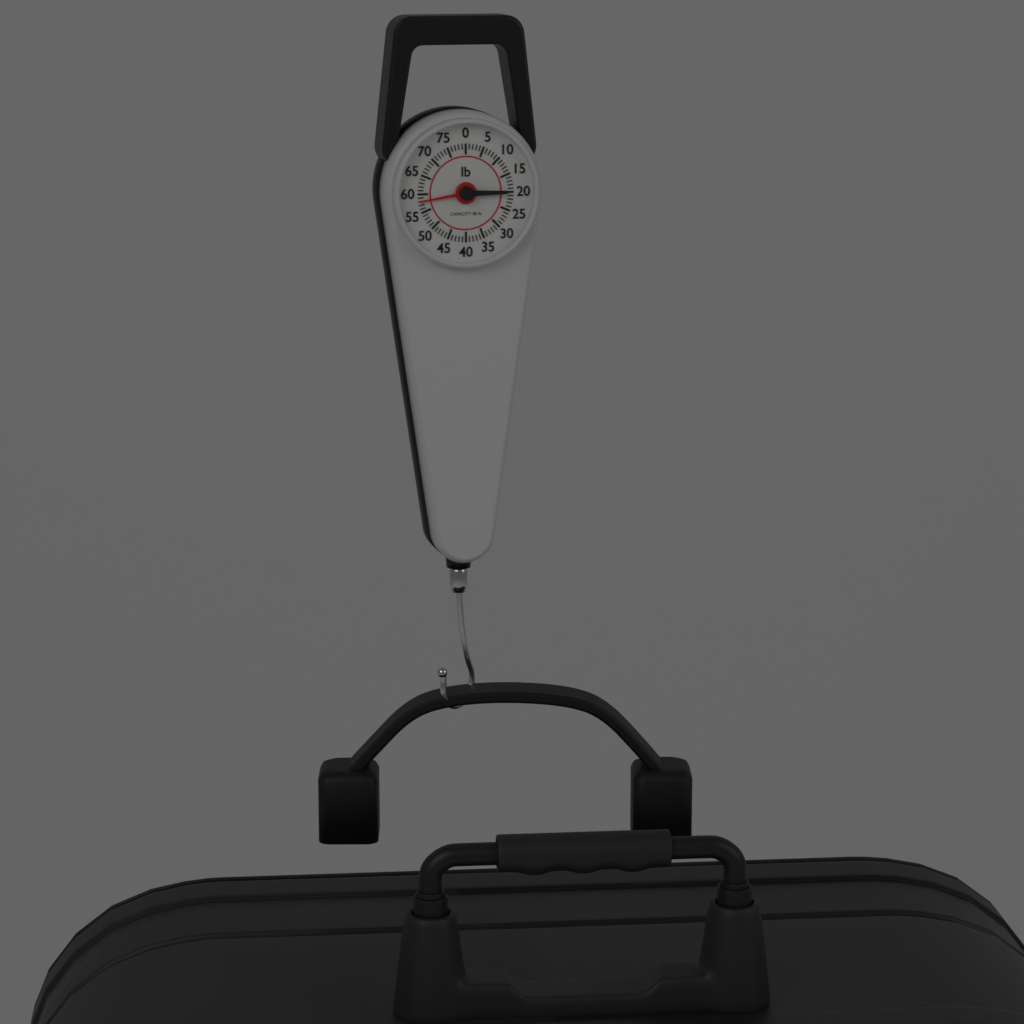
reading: 58 lb
